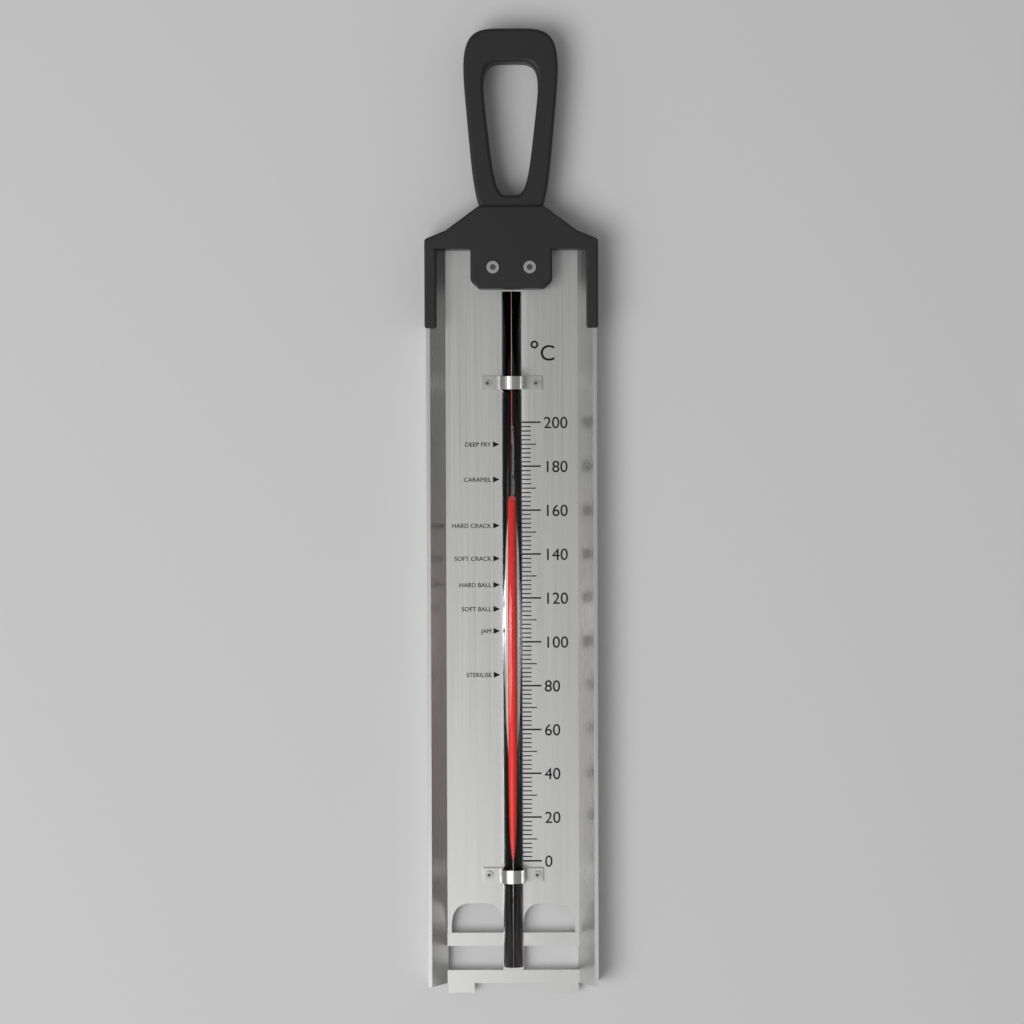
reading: 164 °C
